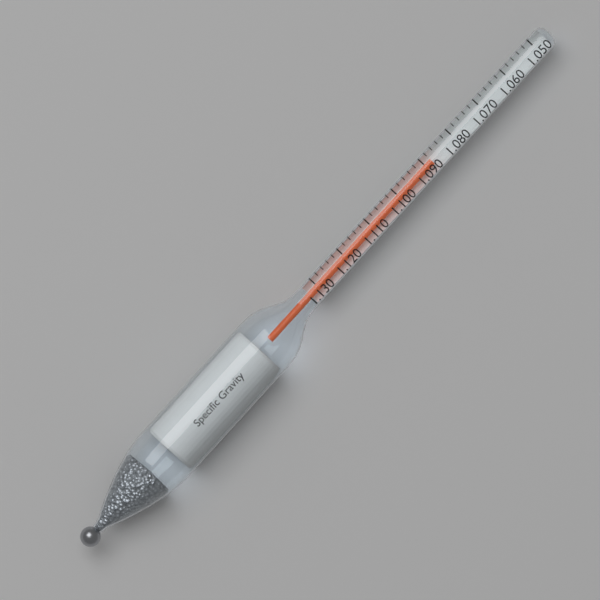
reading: 1.088 (no unit)
